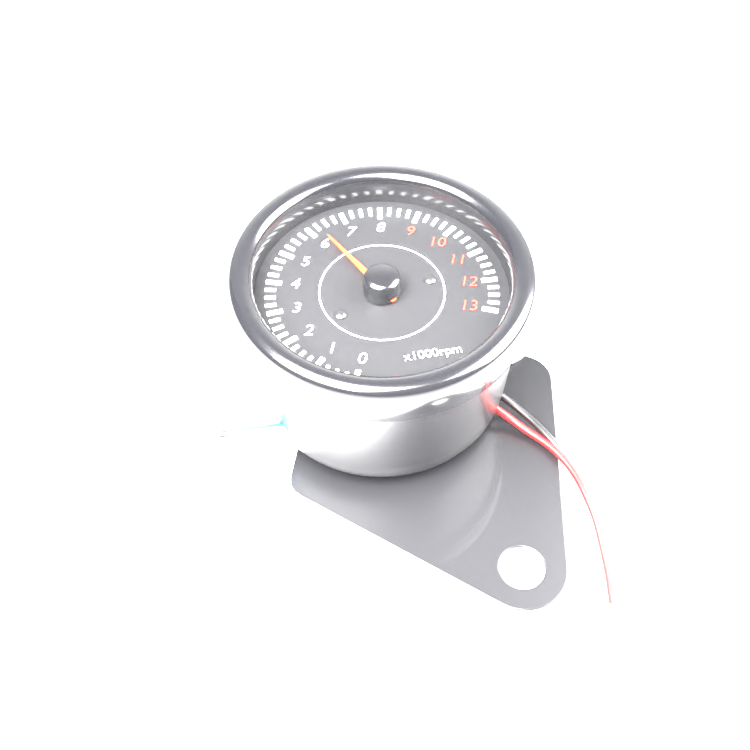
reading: 6.25 x1000 rpm
